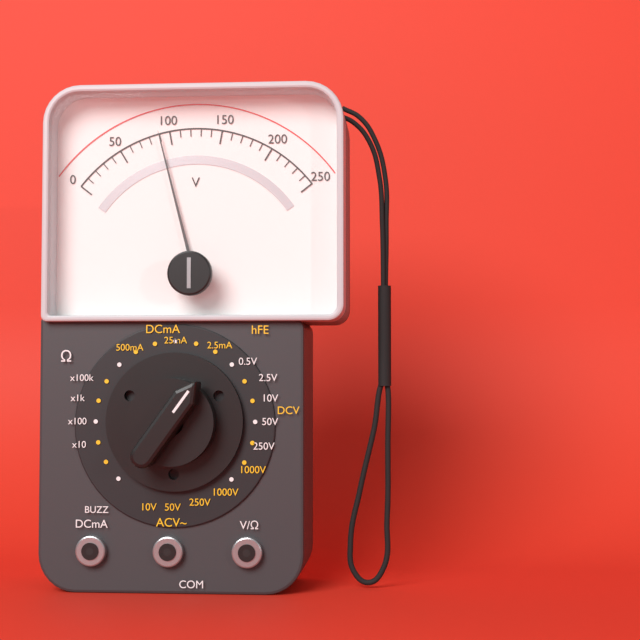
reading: 90 V
